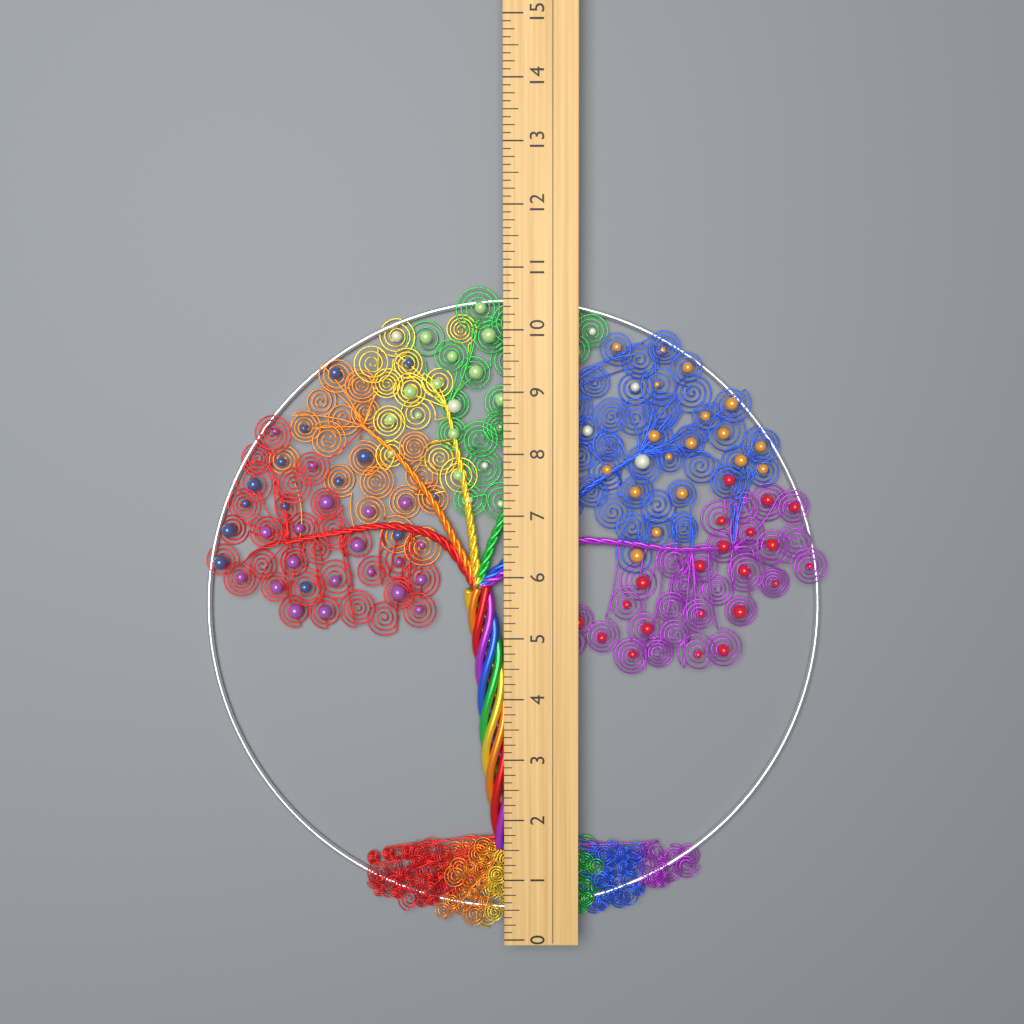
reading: 10.750 (no unit)
